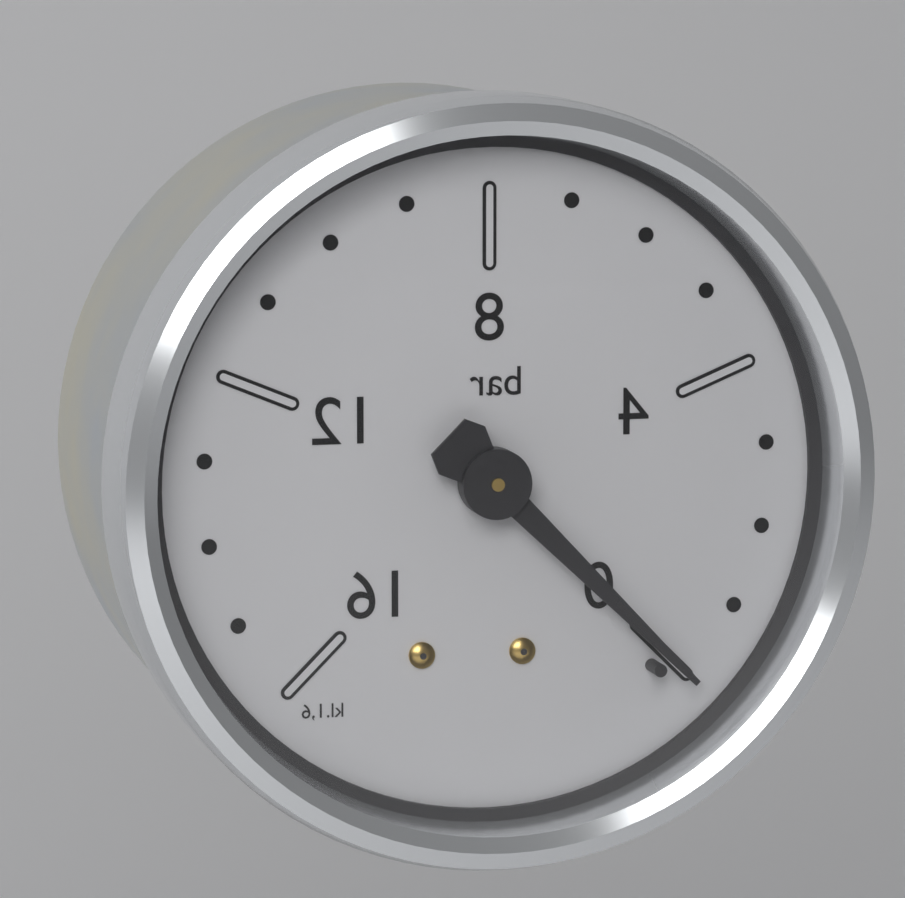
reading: 0 bar
